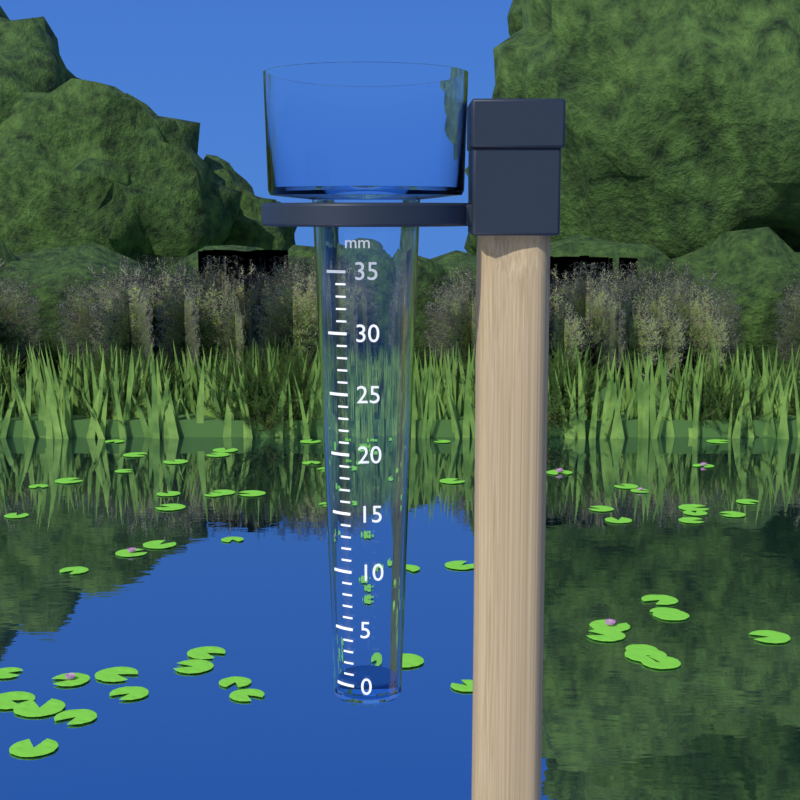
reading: 0 mm
